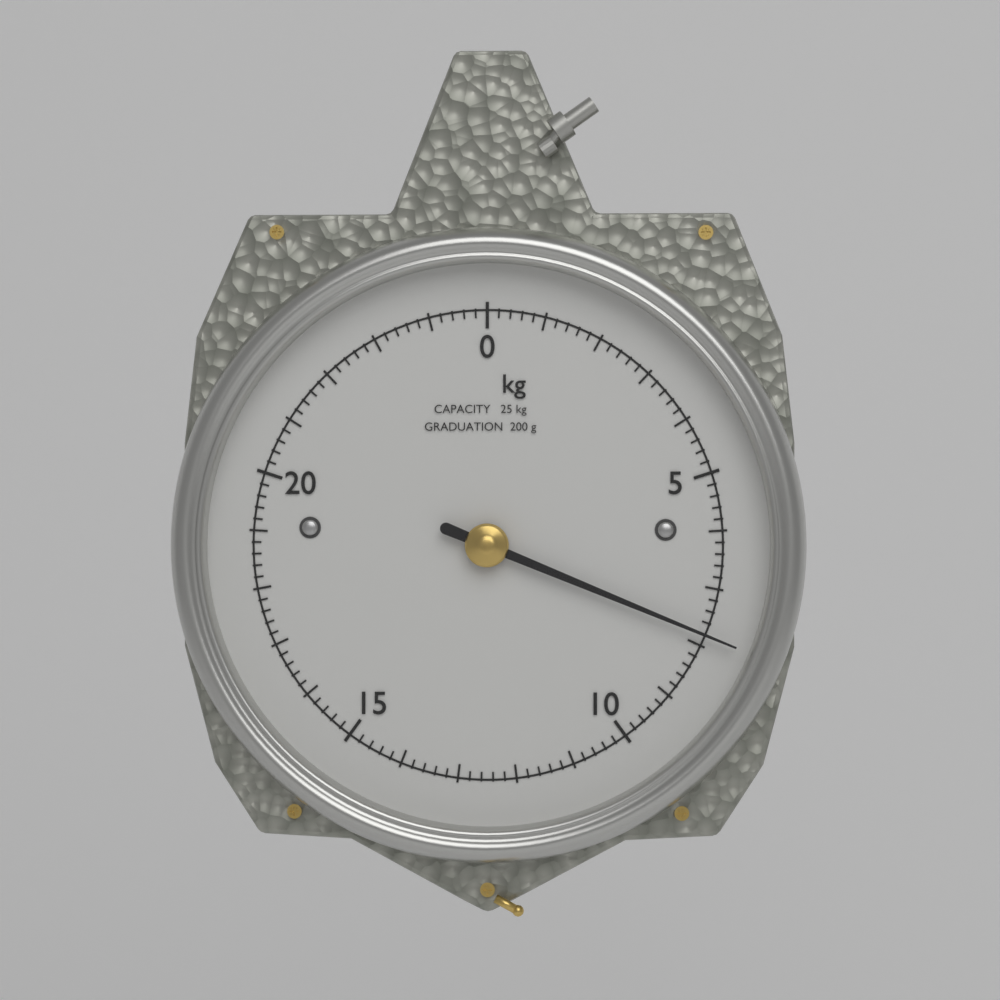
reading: 7.8 kg
